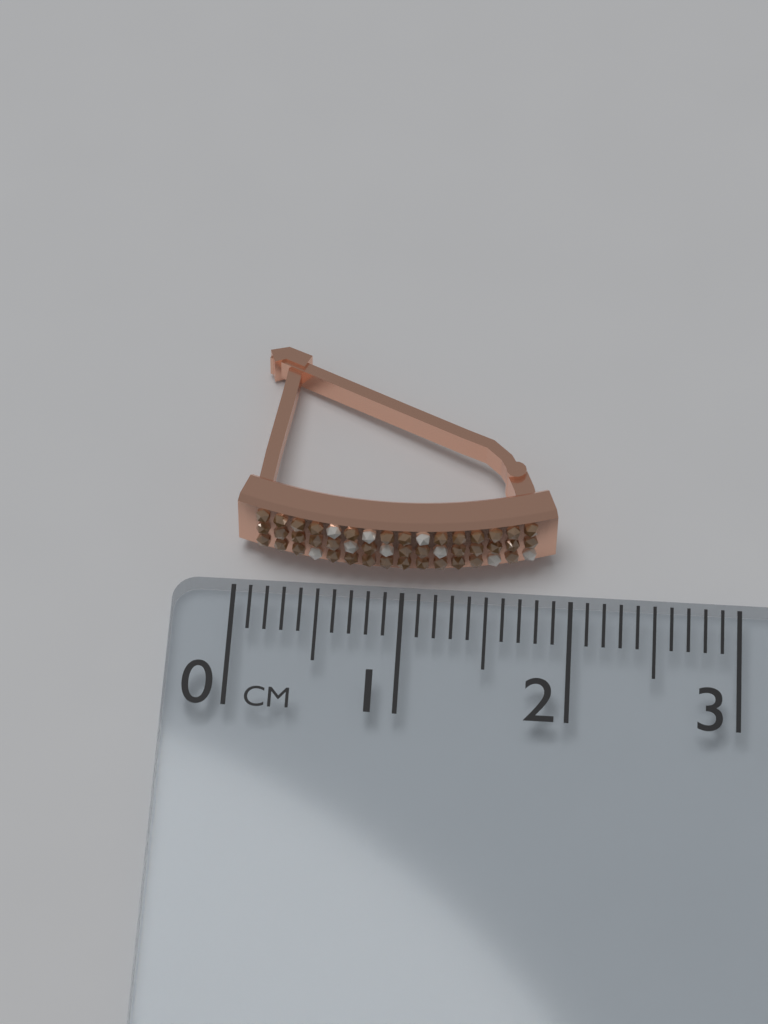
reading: 1.9 cm
